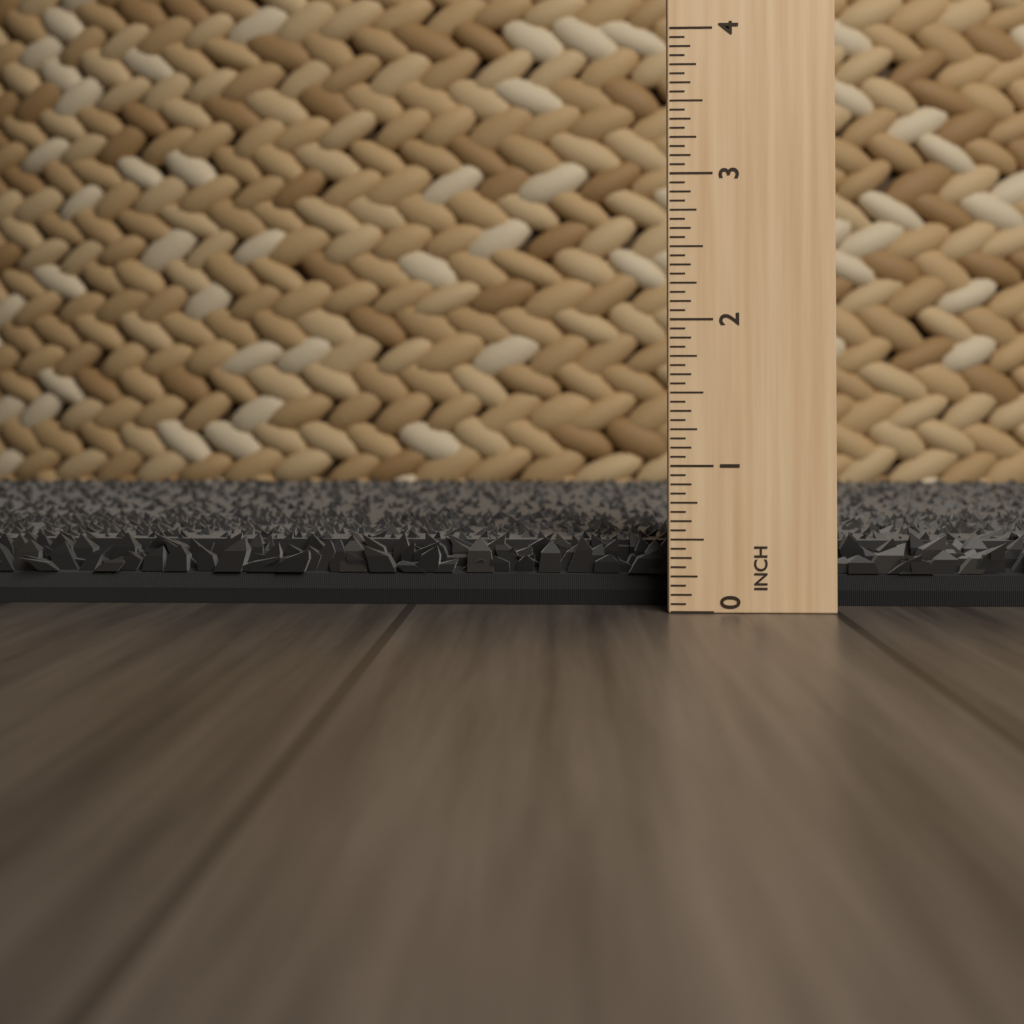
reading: 0.5000 in
